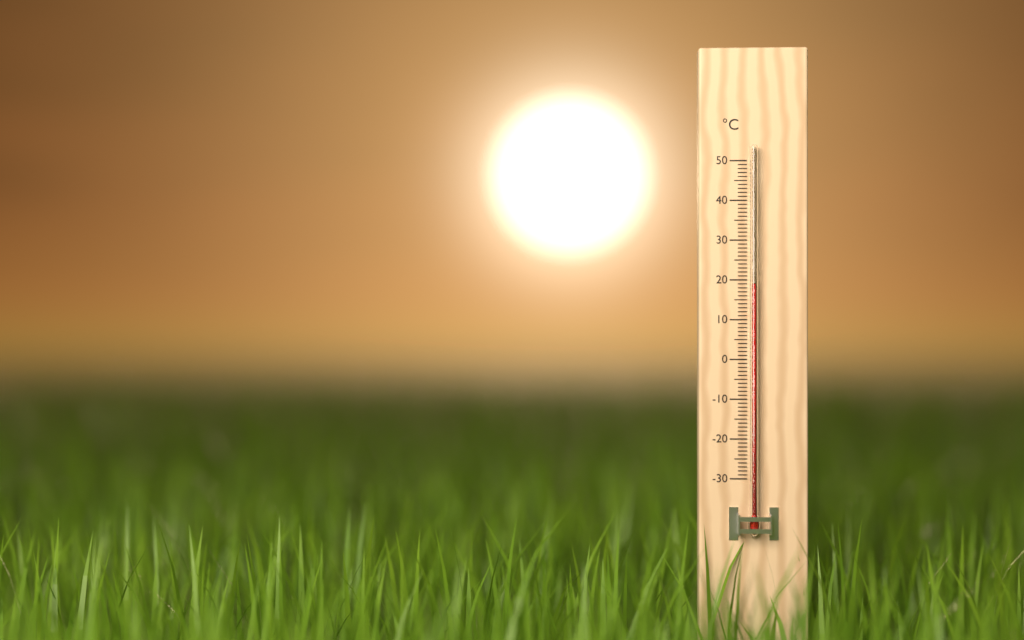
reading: 19 °C
